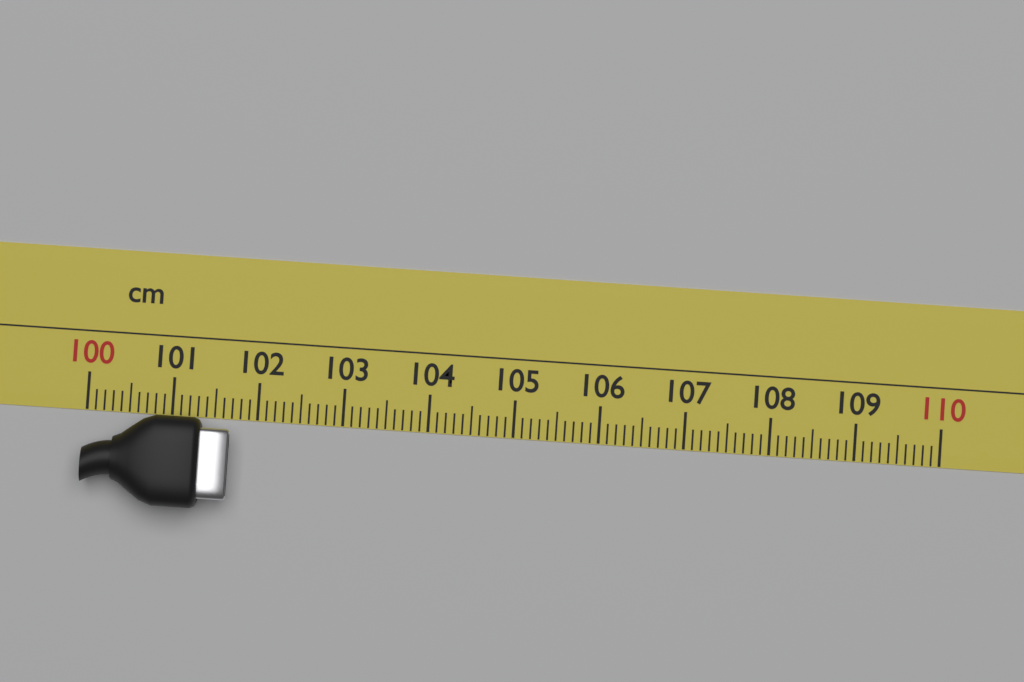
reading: 101.7 cm
